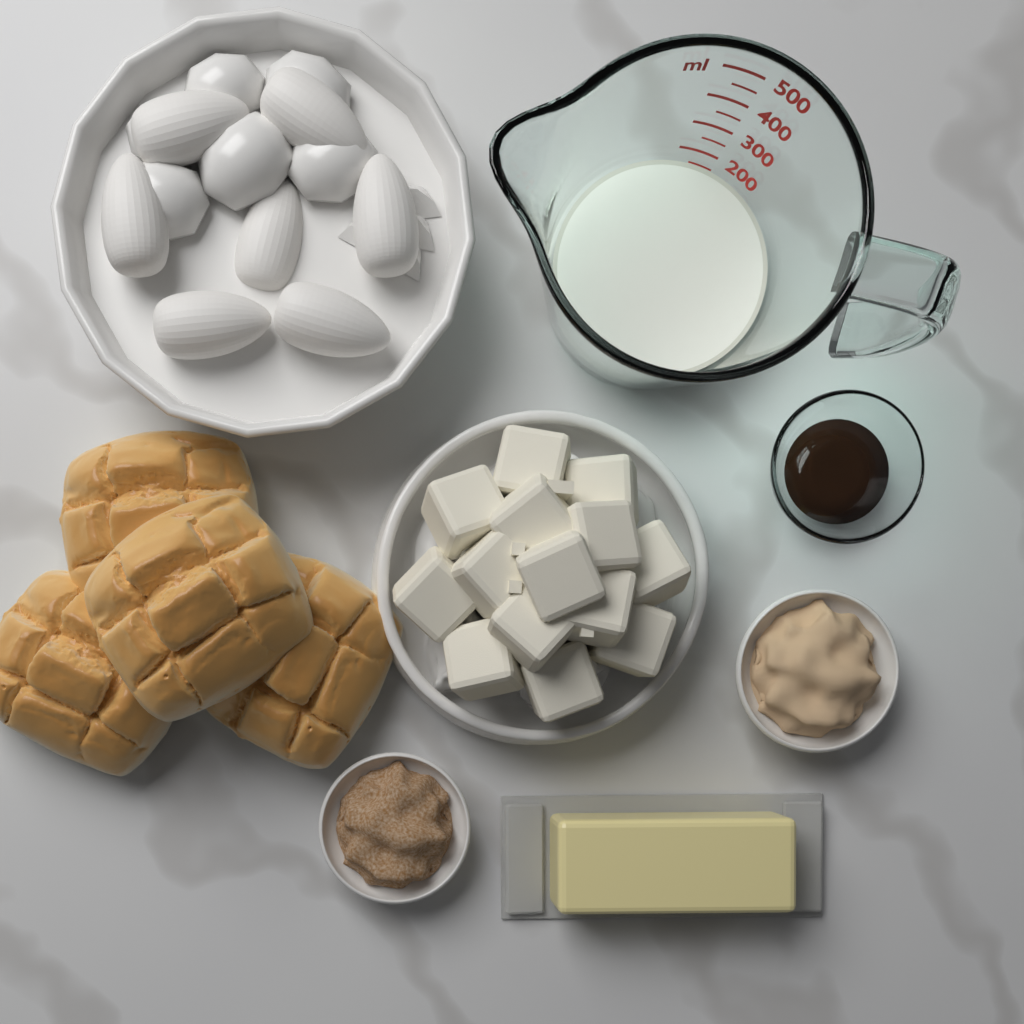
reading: 150 ml
